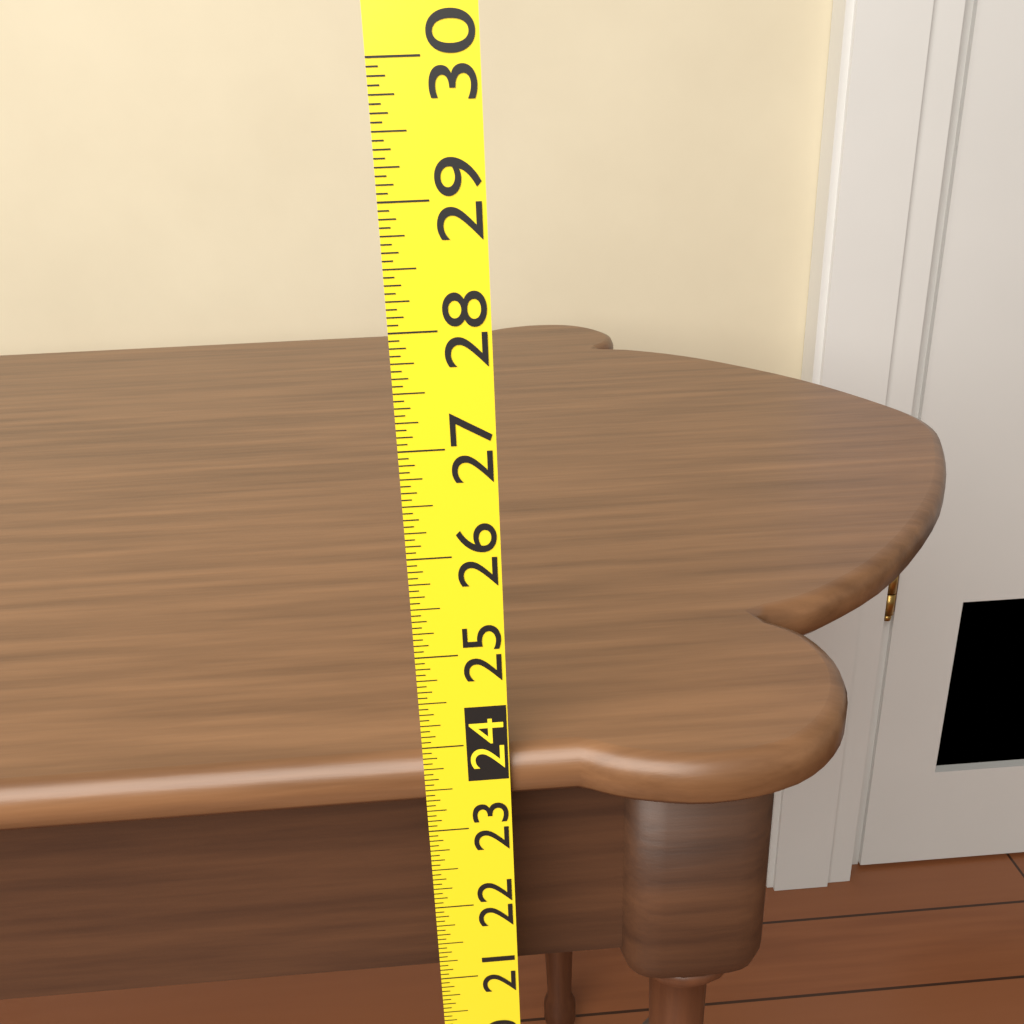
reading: 23.8125 (no unit)
